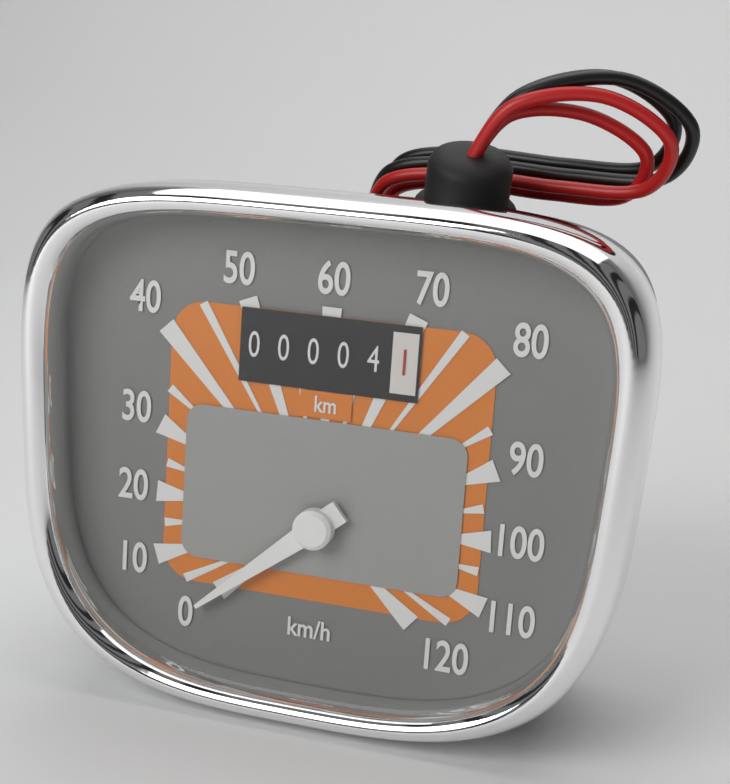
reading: 0 km/h
